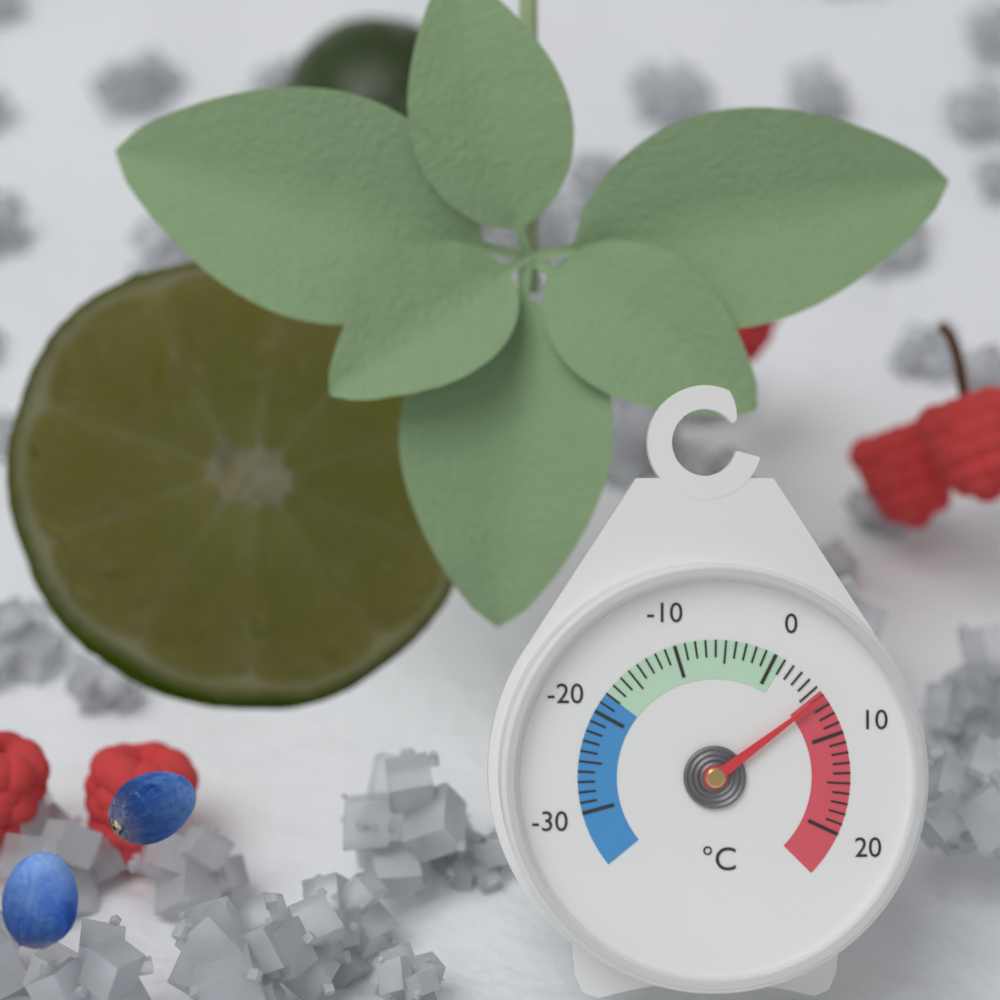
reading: 6 °C
